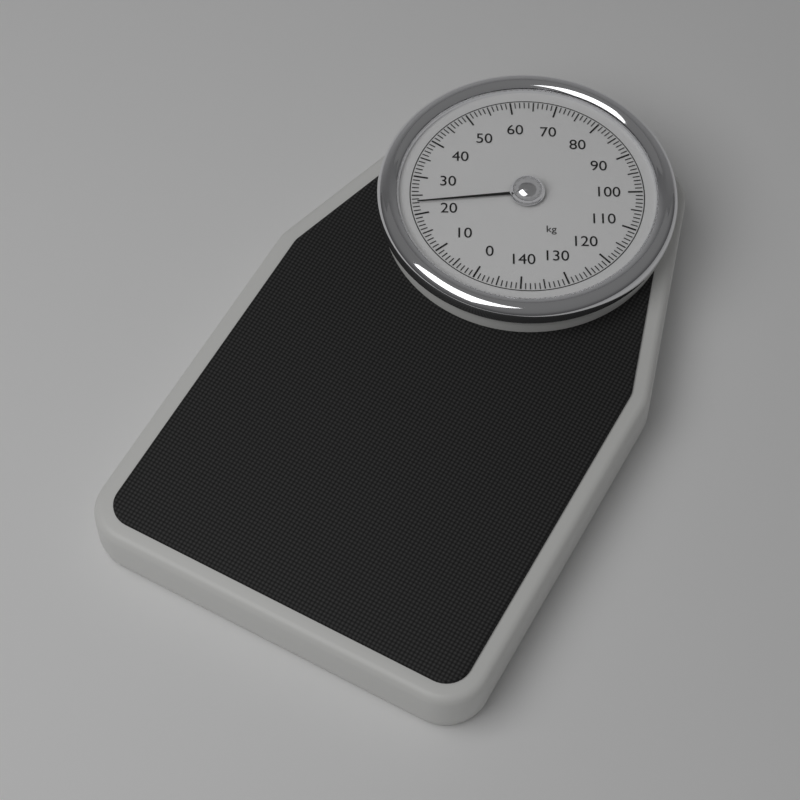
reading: 23 kg
